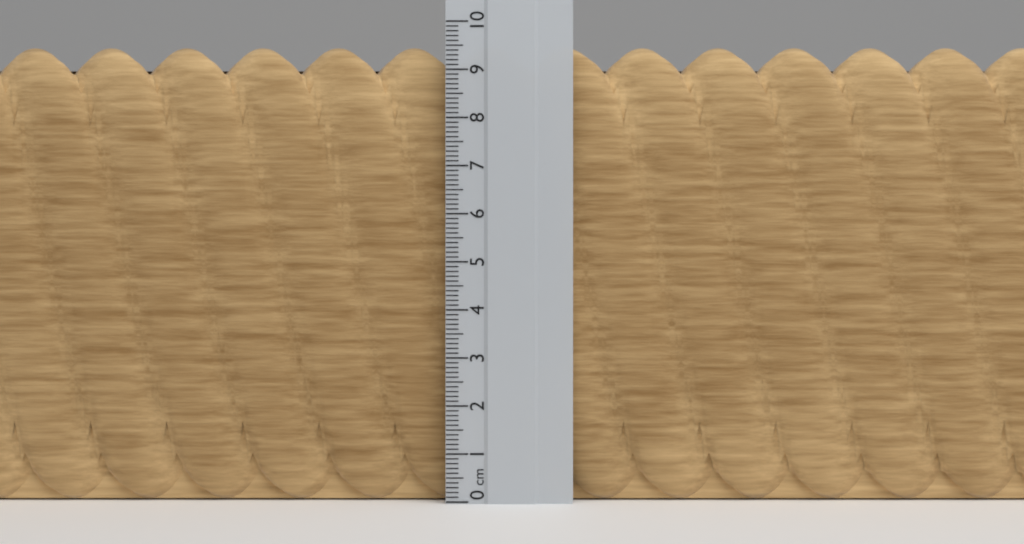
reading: 9.5 cm
